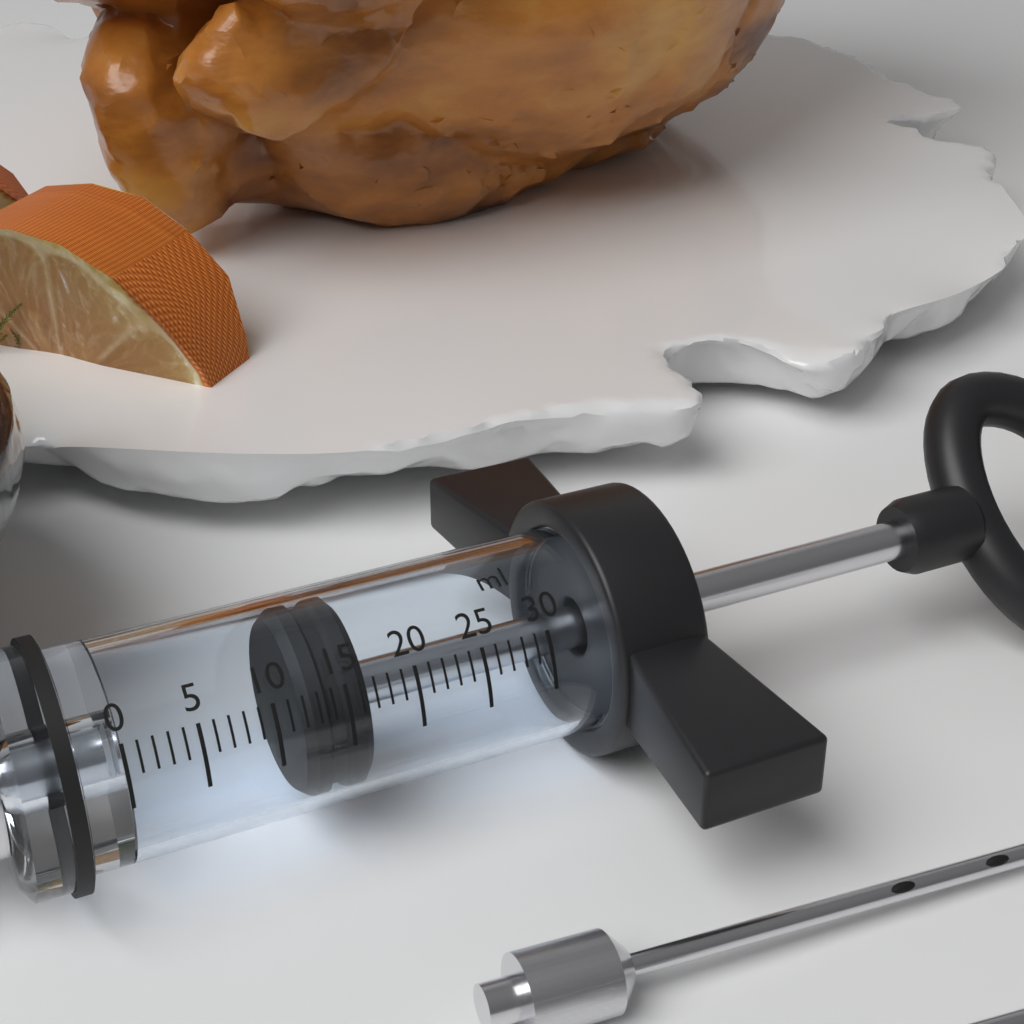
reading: 12 ml
